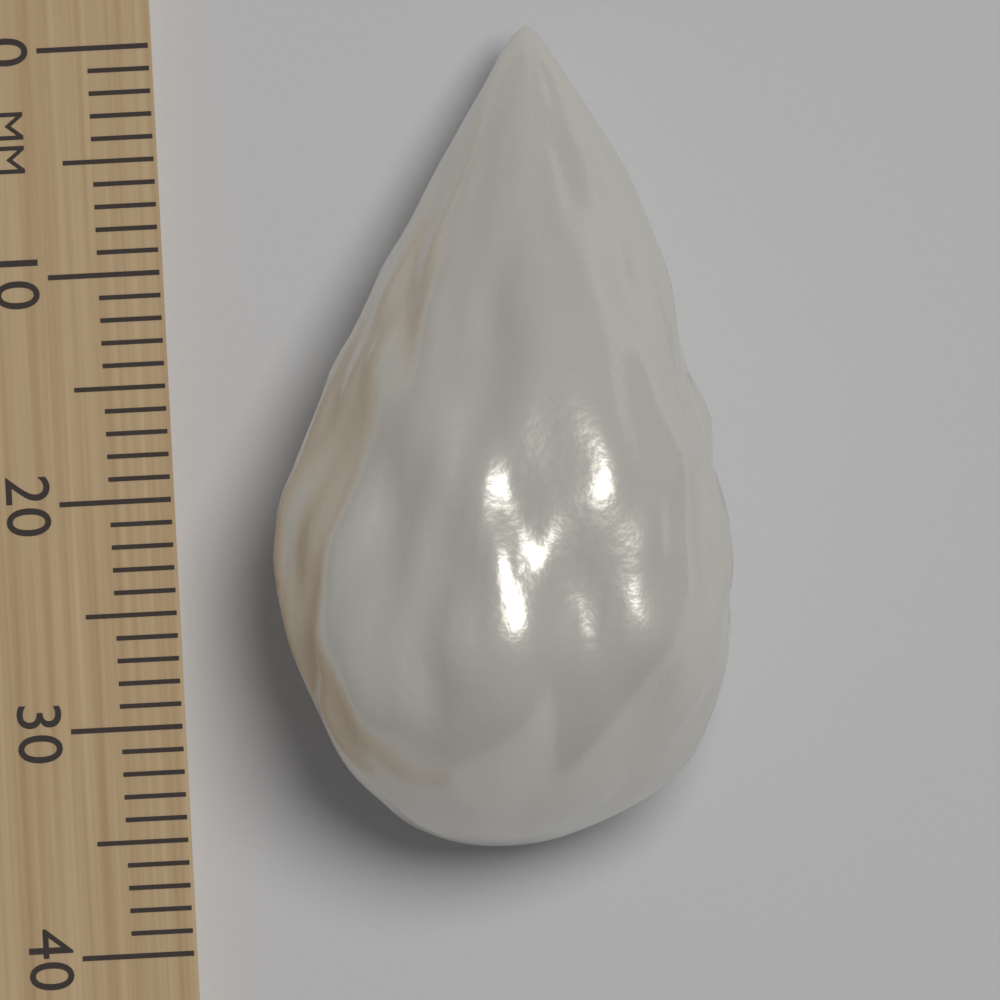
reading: 36 mm
